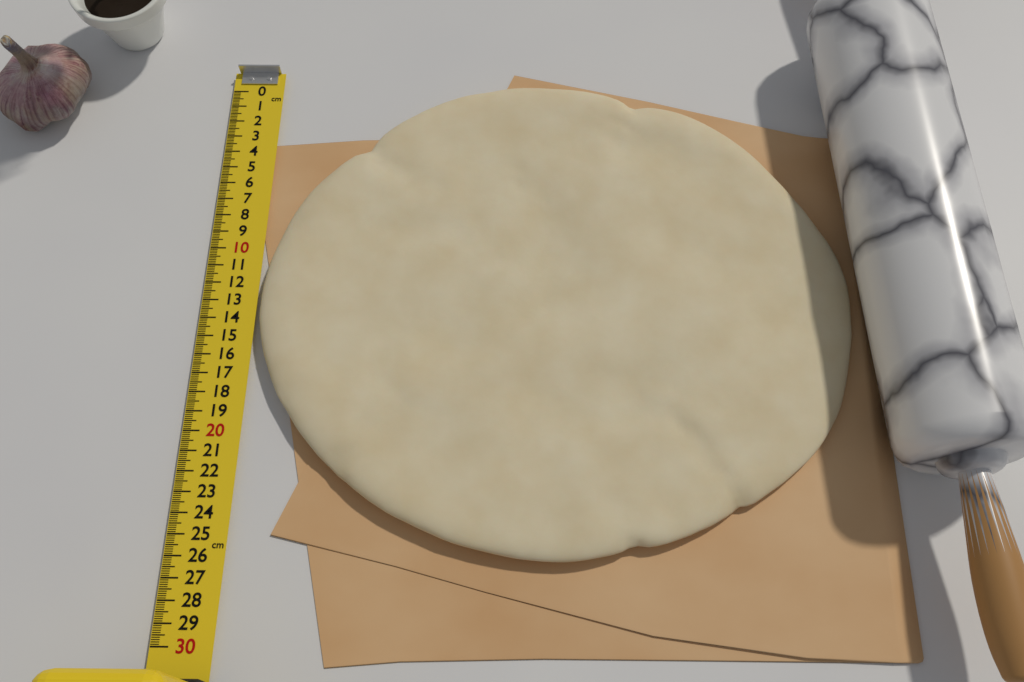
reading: 26.2 cm
